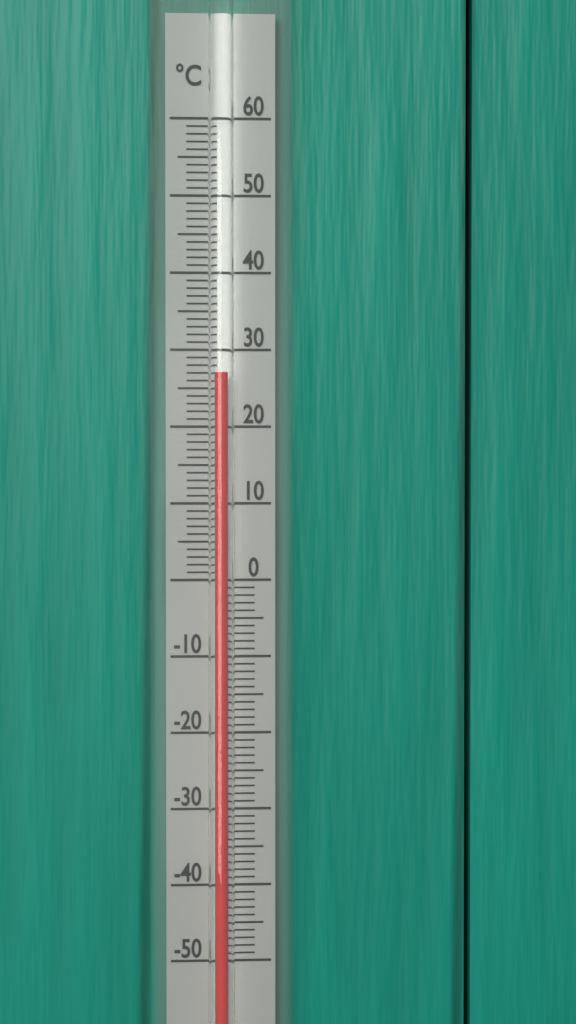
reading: 27 °C
